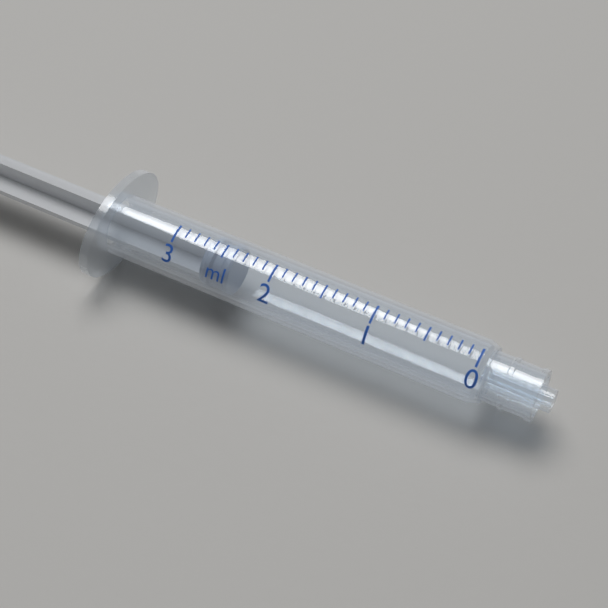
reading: 2.4 ml
